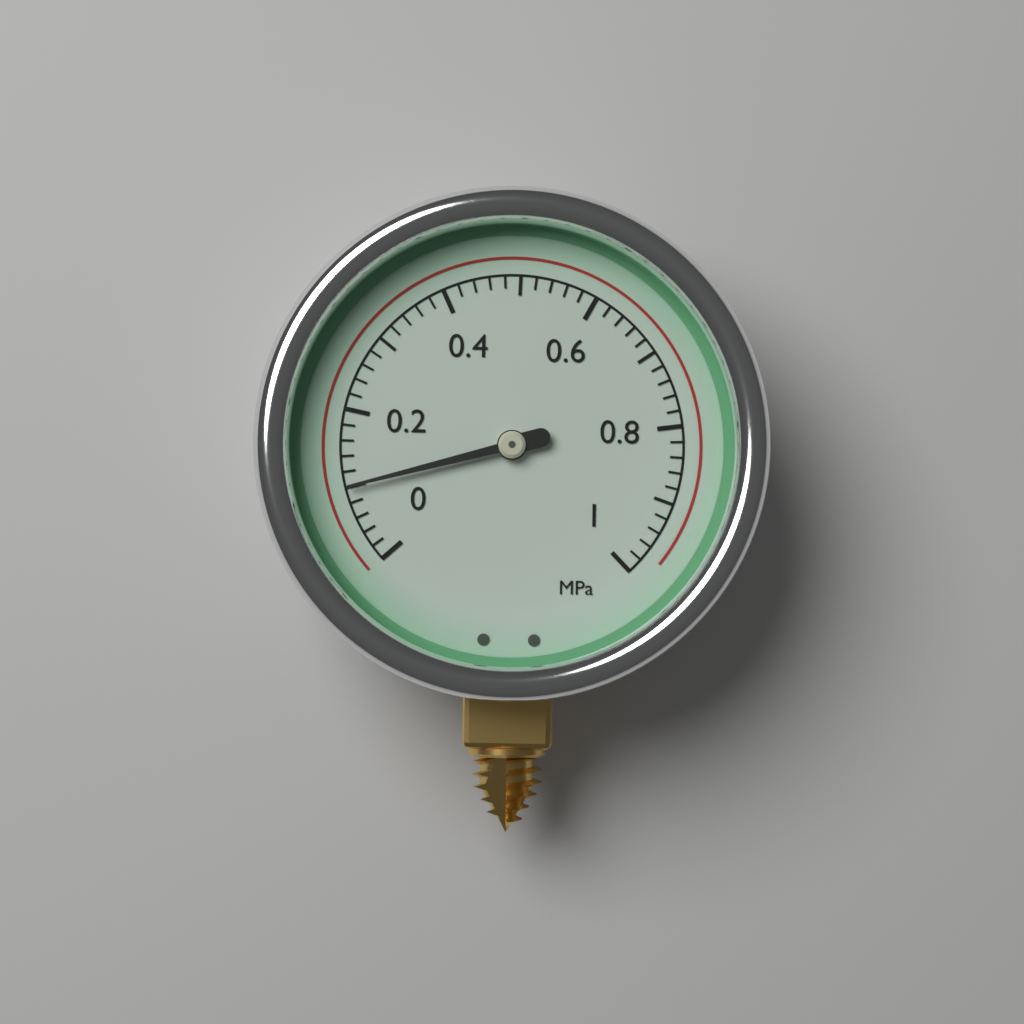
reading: 0.10 MPa
